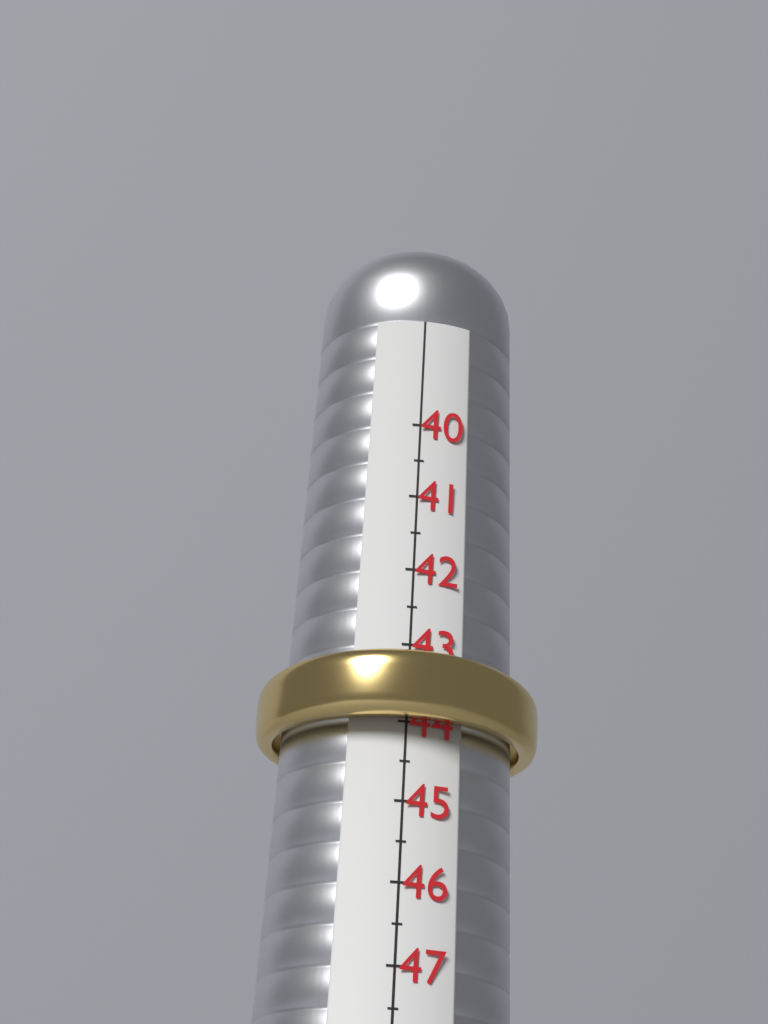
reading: 44.0 (no unit)
